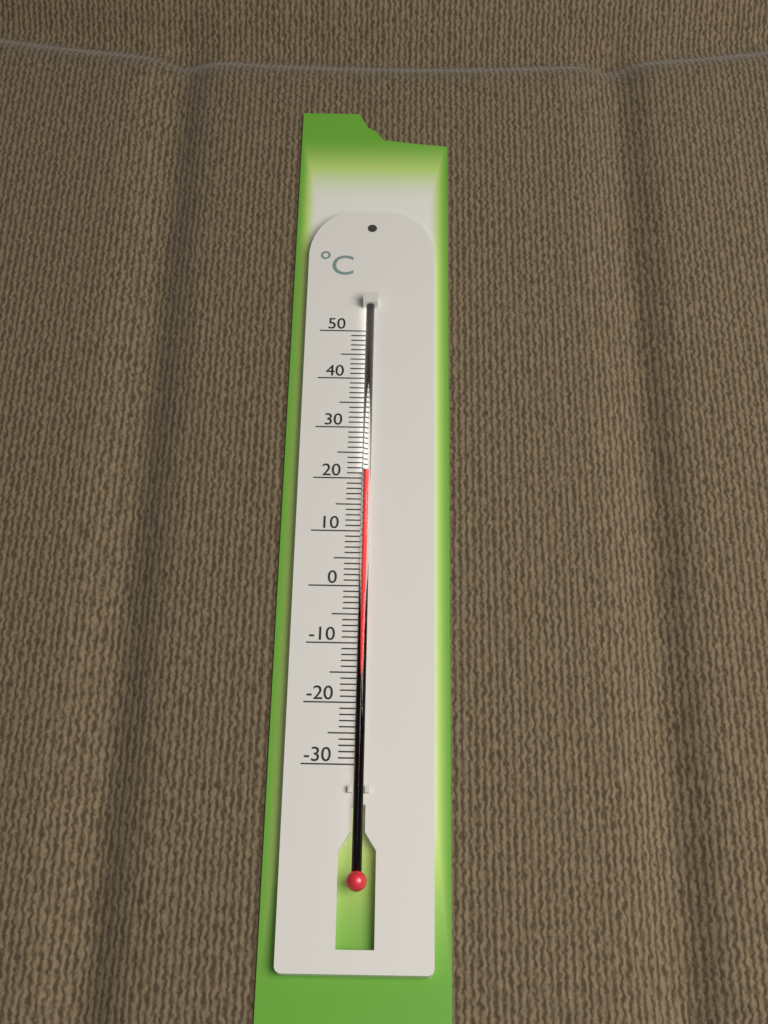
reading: 21 °C
